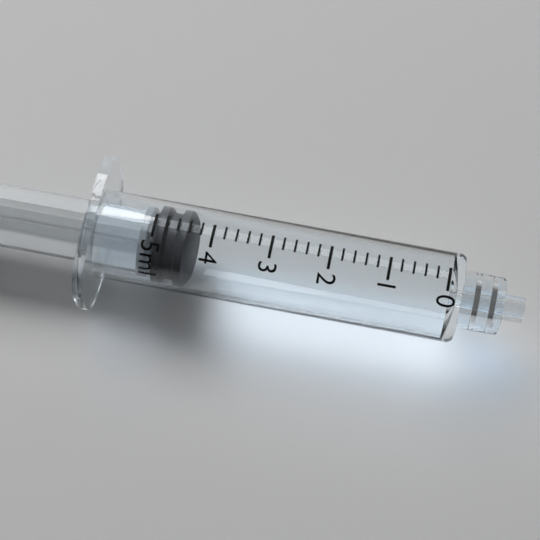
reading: 4.4 ml
